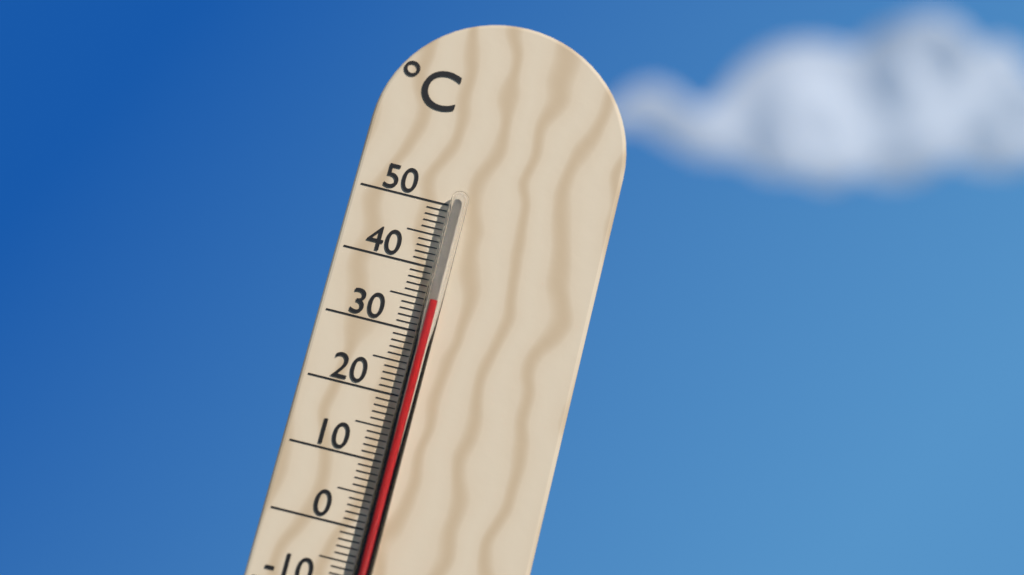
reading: 35 °C
